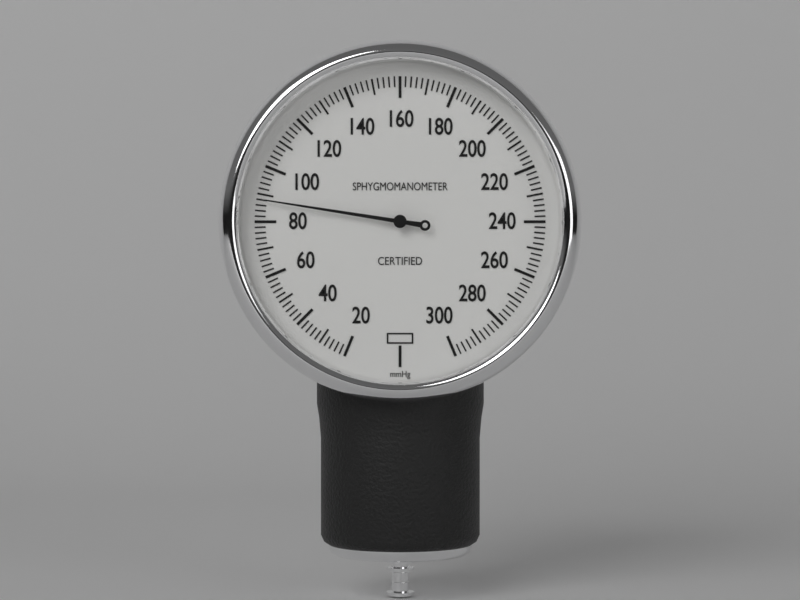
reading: 88 mmHg
